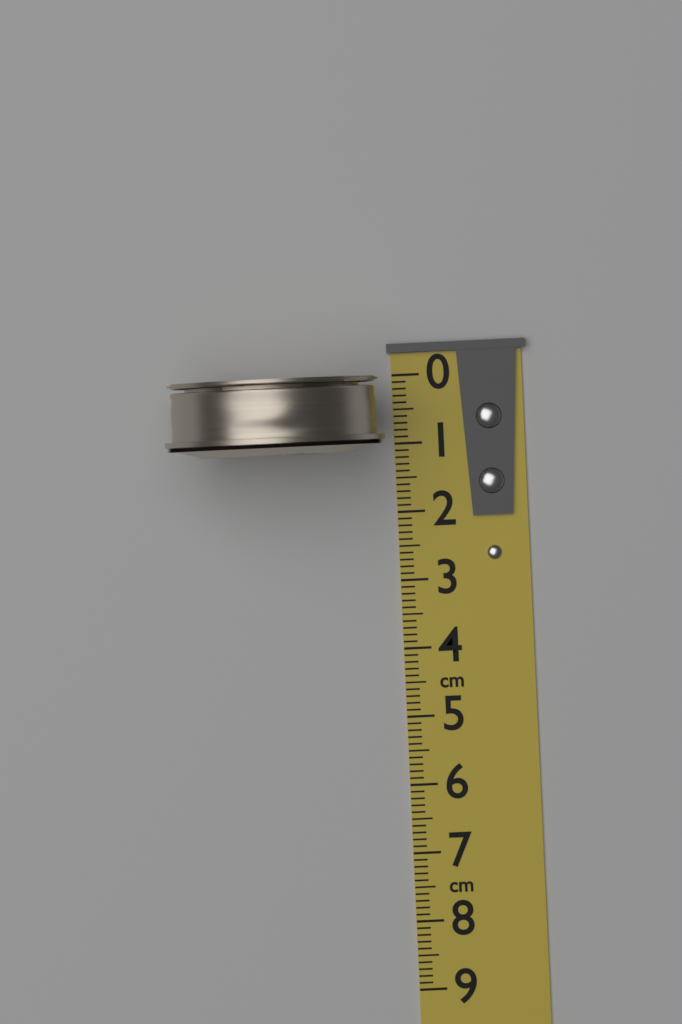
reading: 1.1 cm
